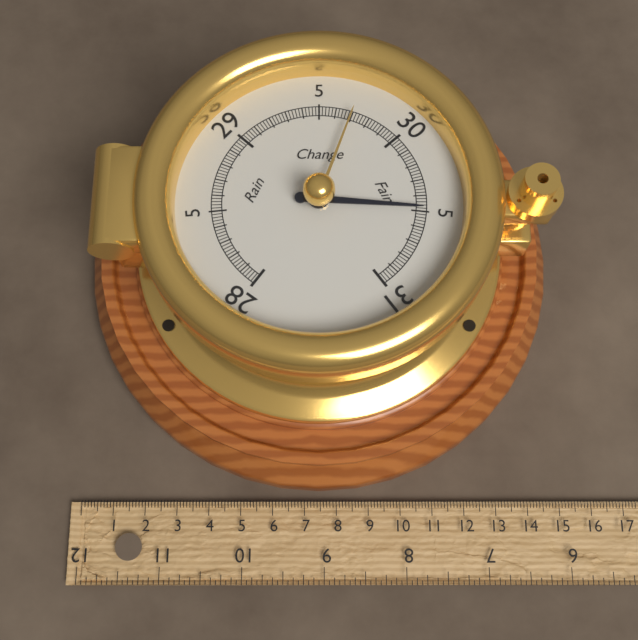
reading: 30.48 inHg
